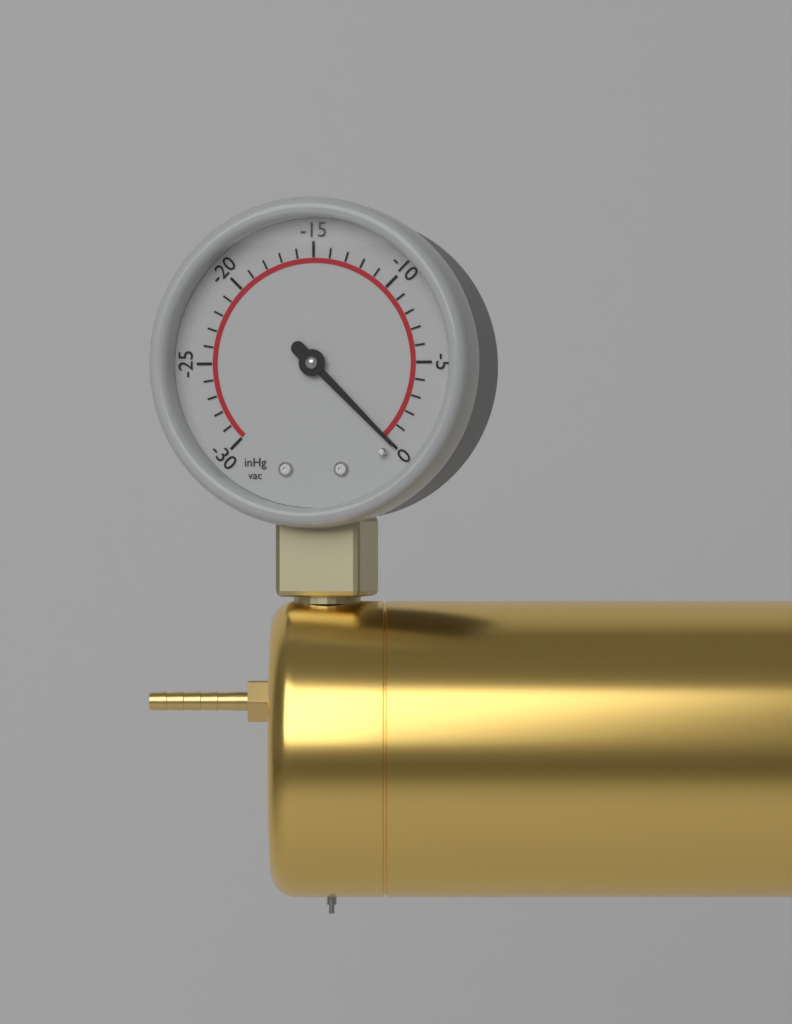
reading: 0 inHg
